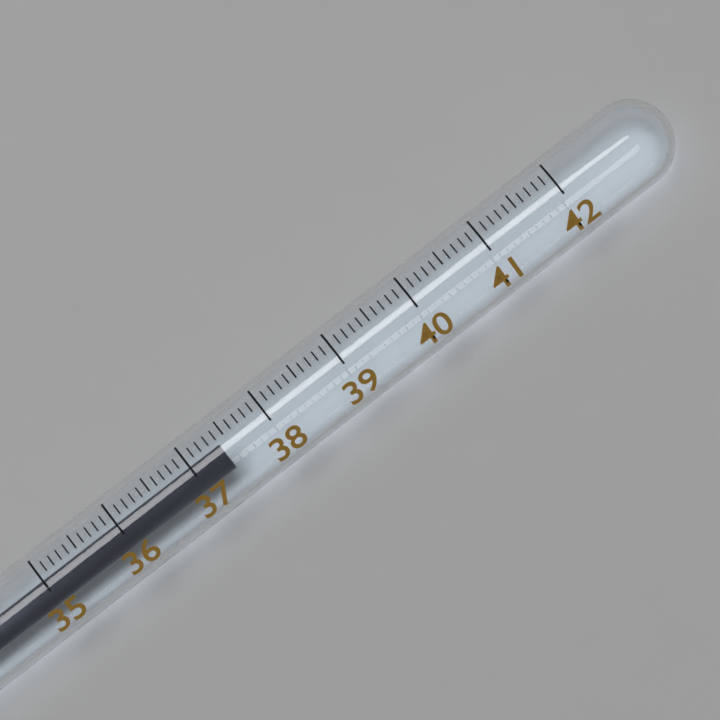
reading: 37.4 (no unit)
